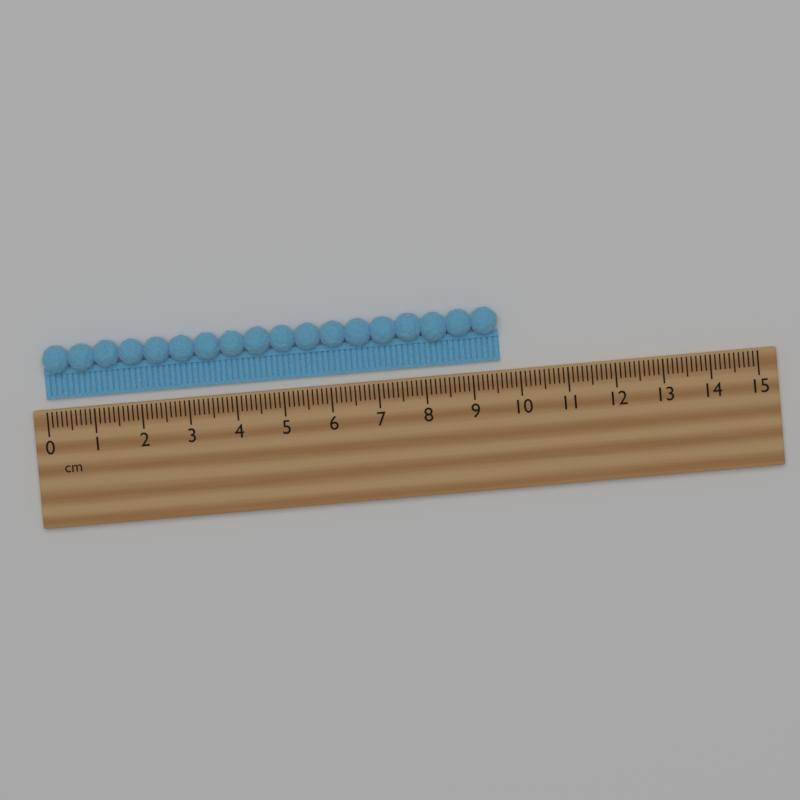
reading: 9.6 cm
